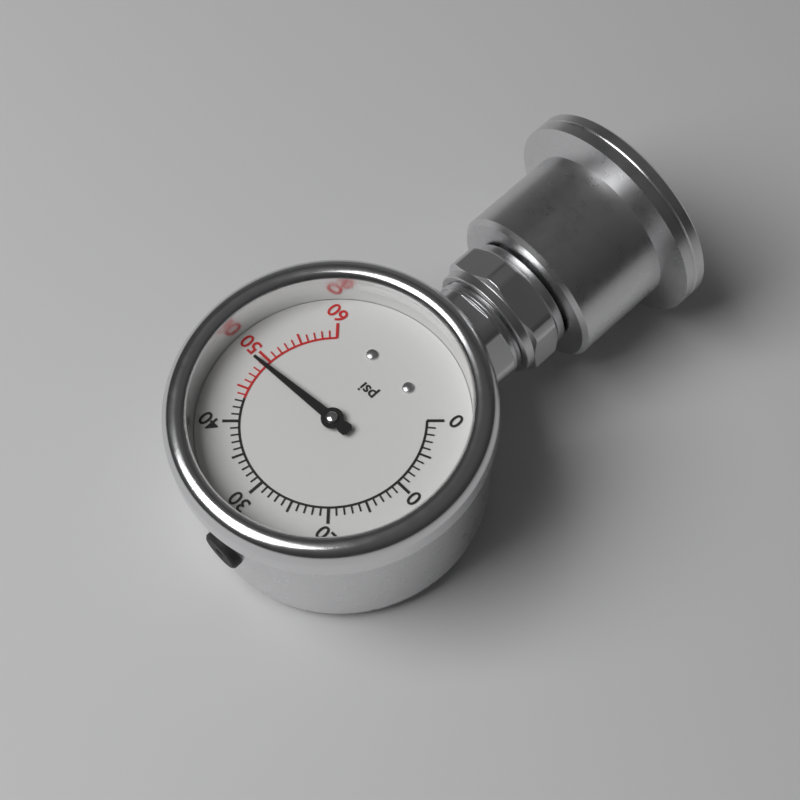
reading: 49 psi
